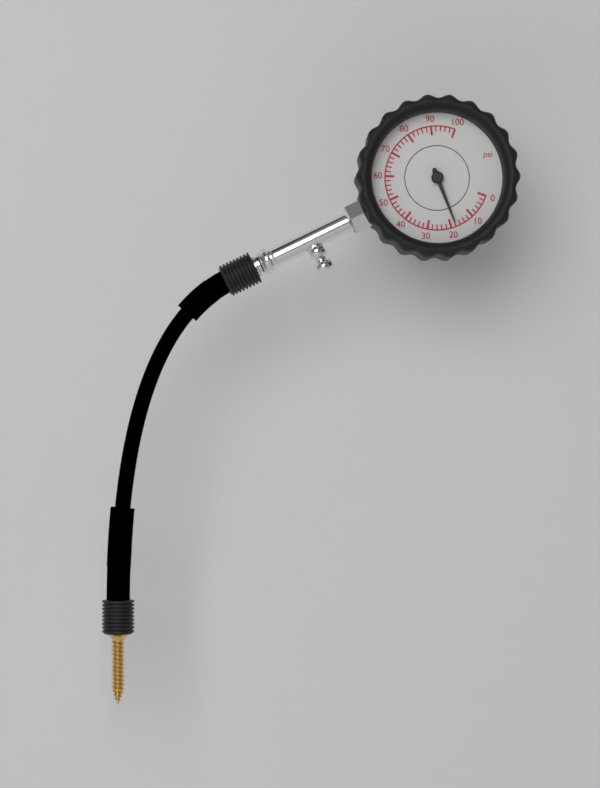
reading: 18 psi
